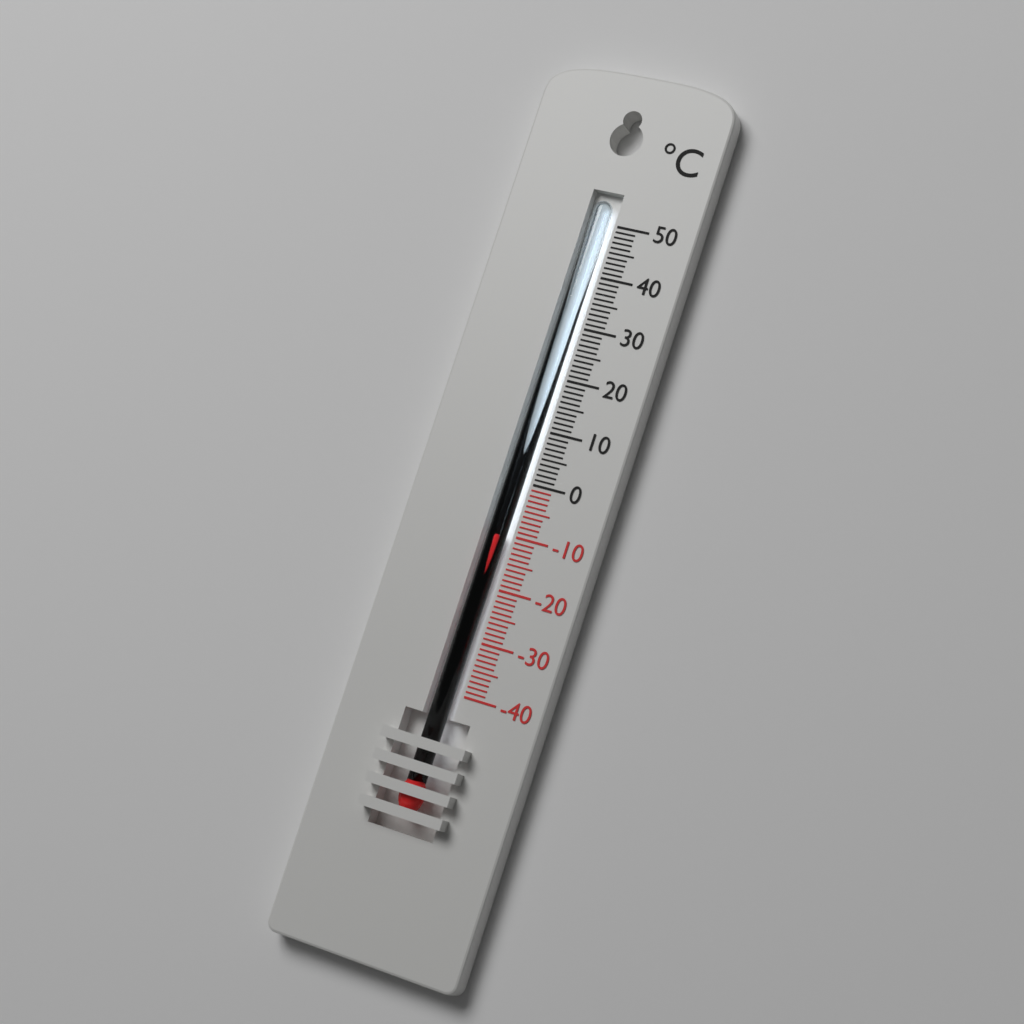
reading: -10 °C
